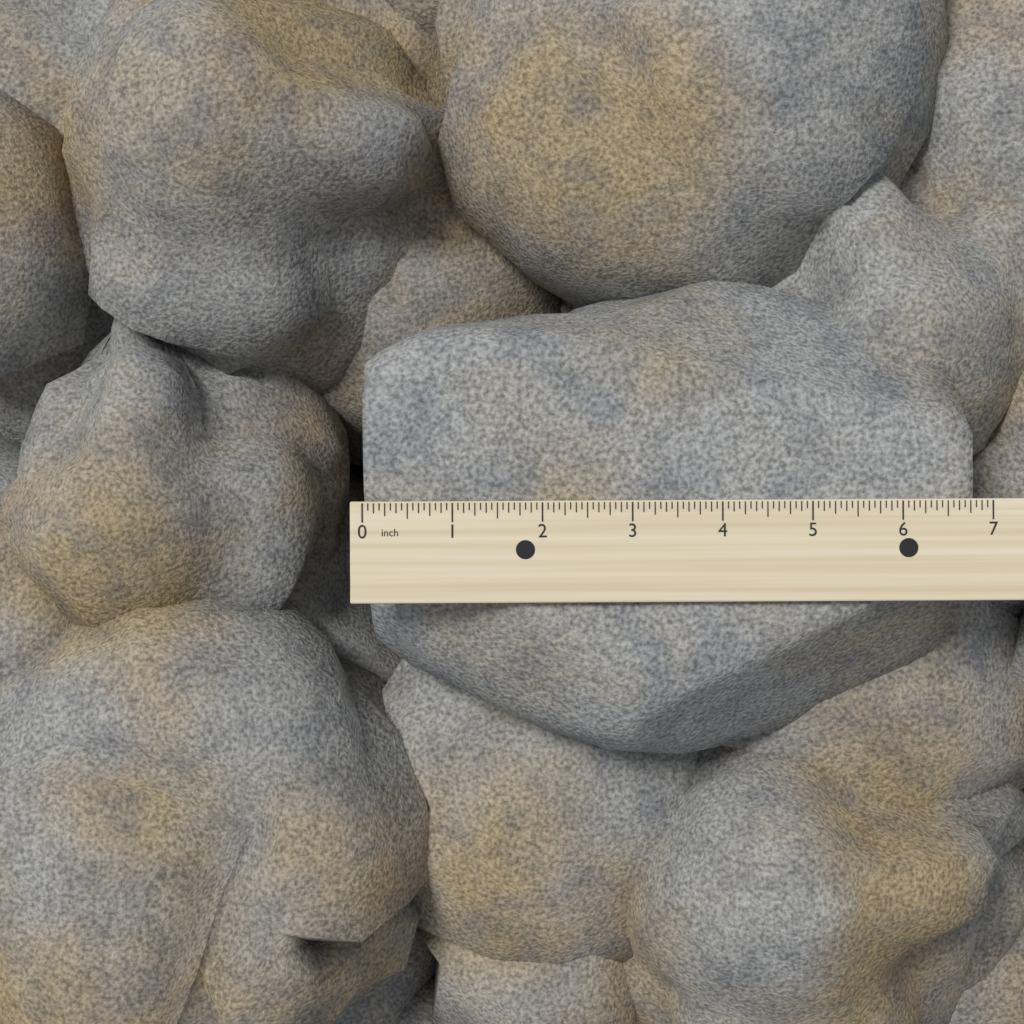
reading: 6.8125 inch
